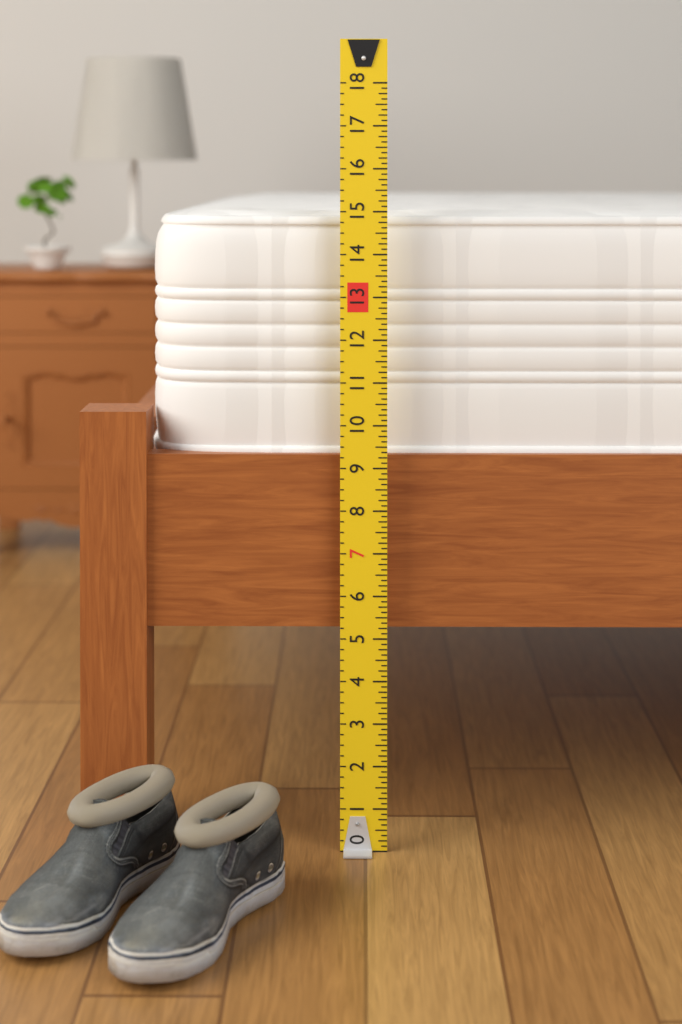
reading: 15.000 (no unit)
